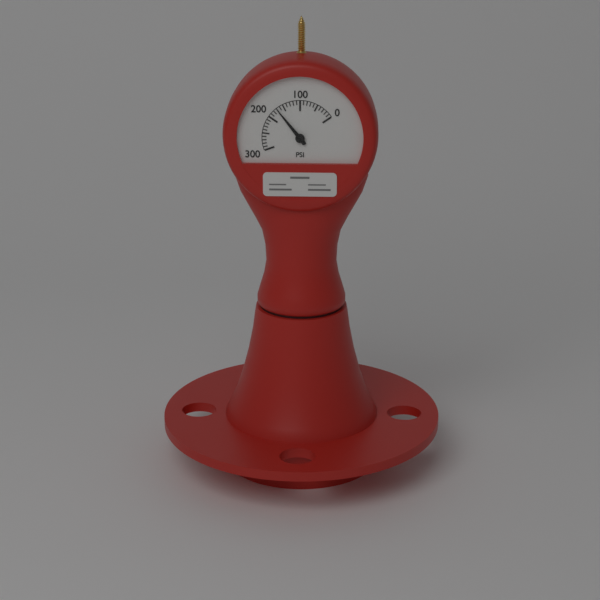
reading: 170 psi
